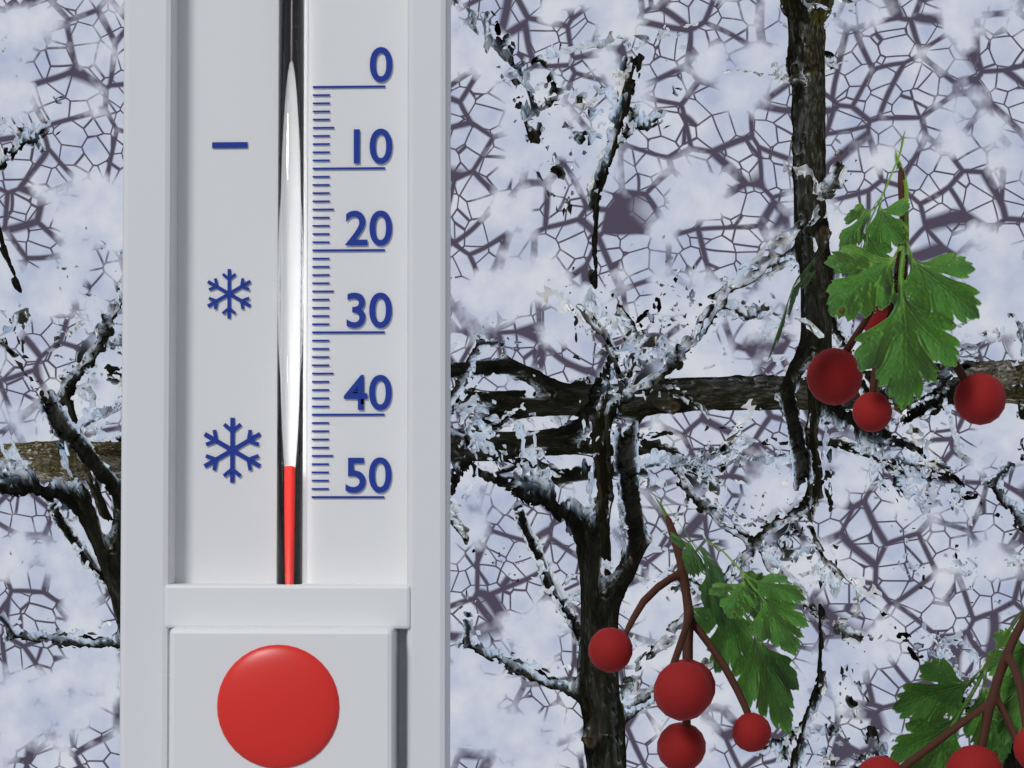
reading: 46 (no unit)
